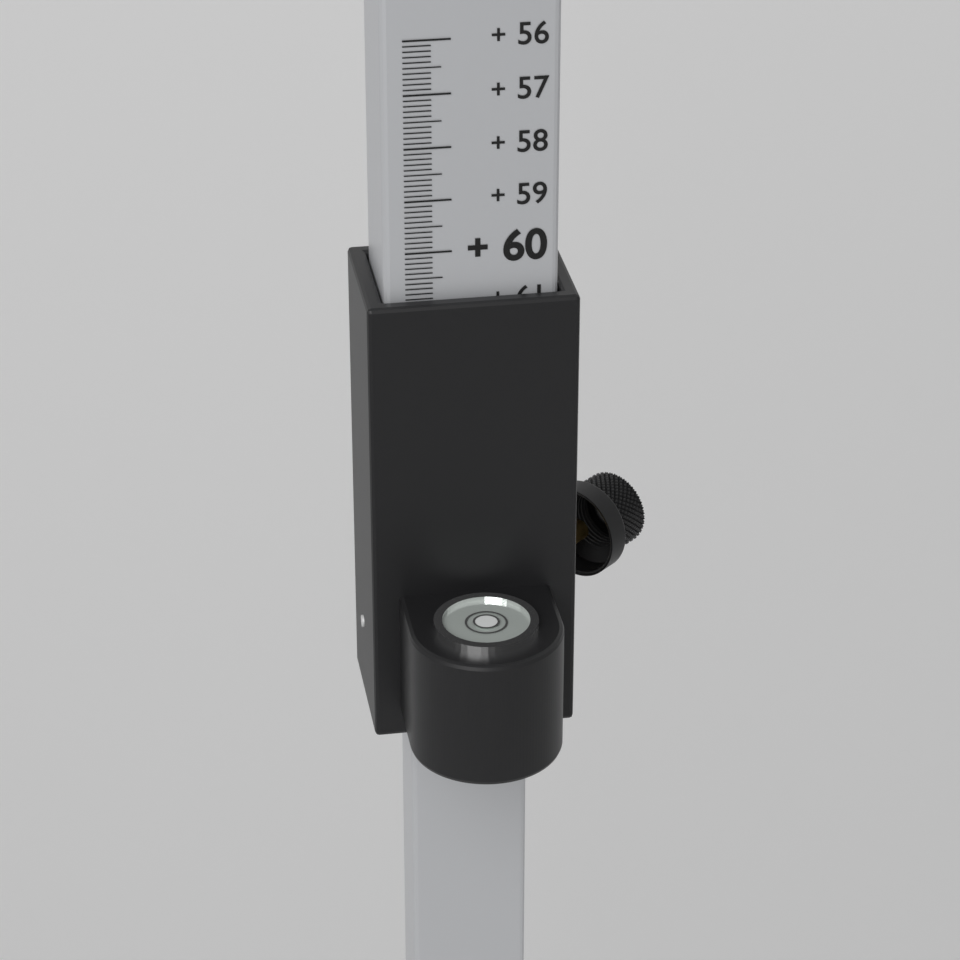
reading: 60.9 (no unit)
